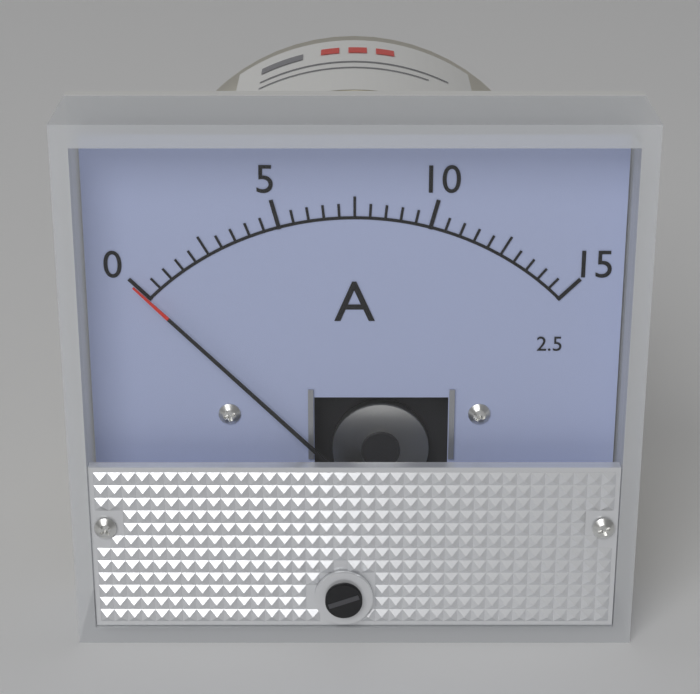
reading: 0.0 A
